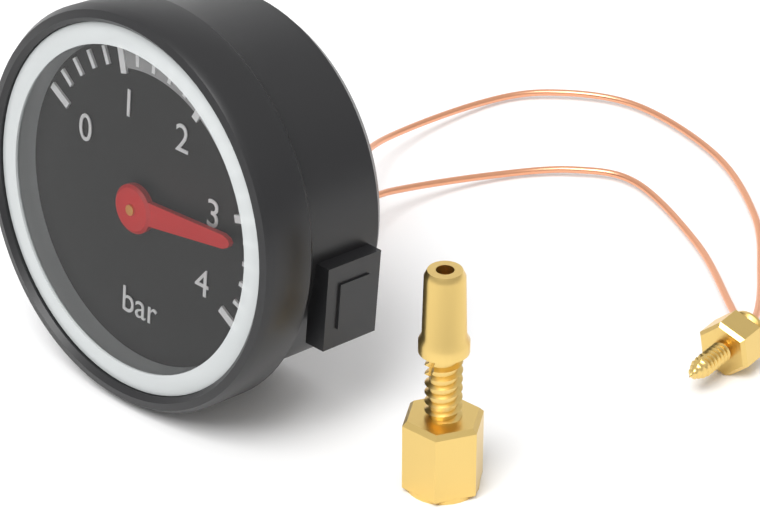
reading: 3.2 bar
